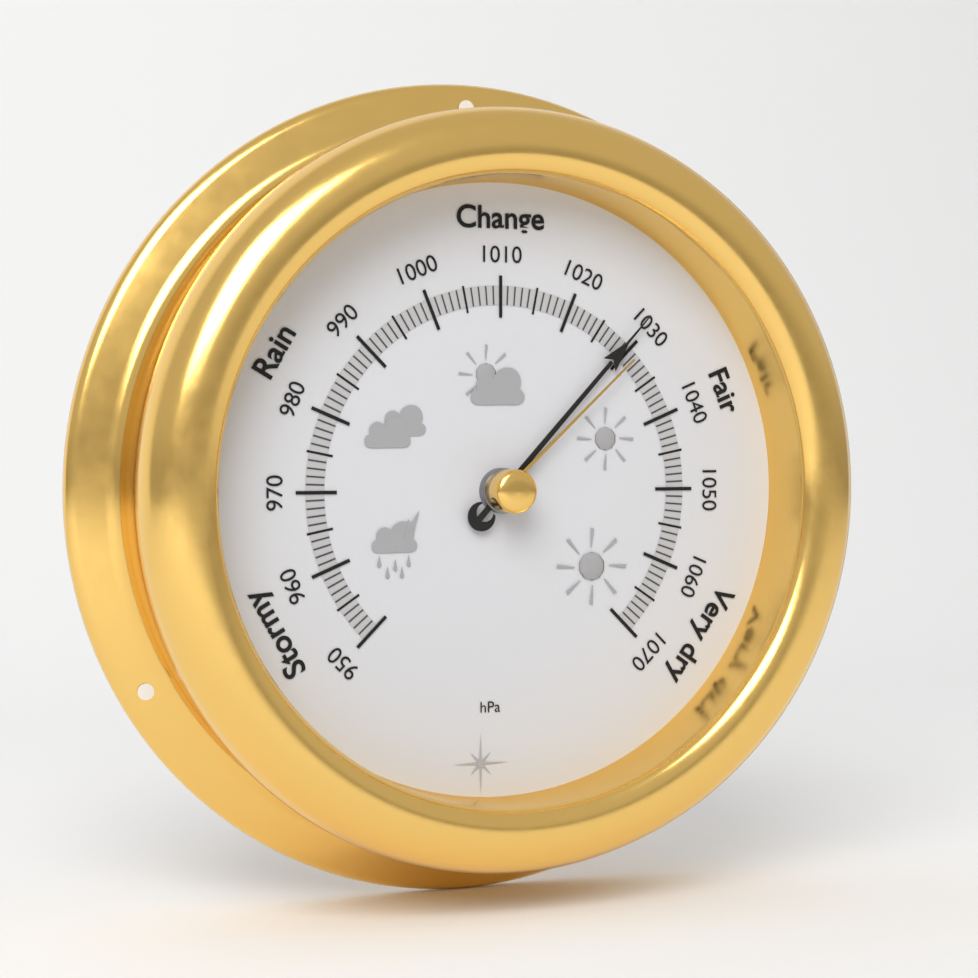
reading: 1029 hPa
